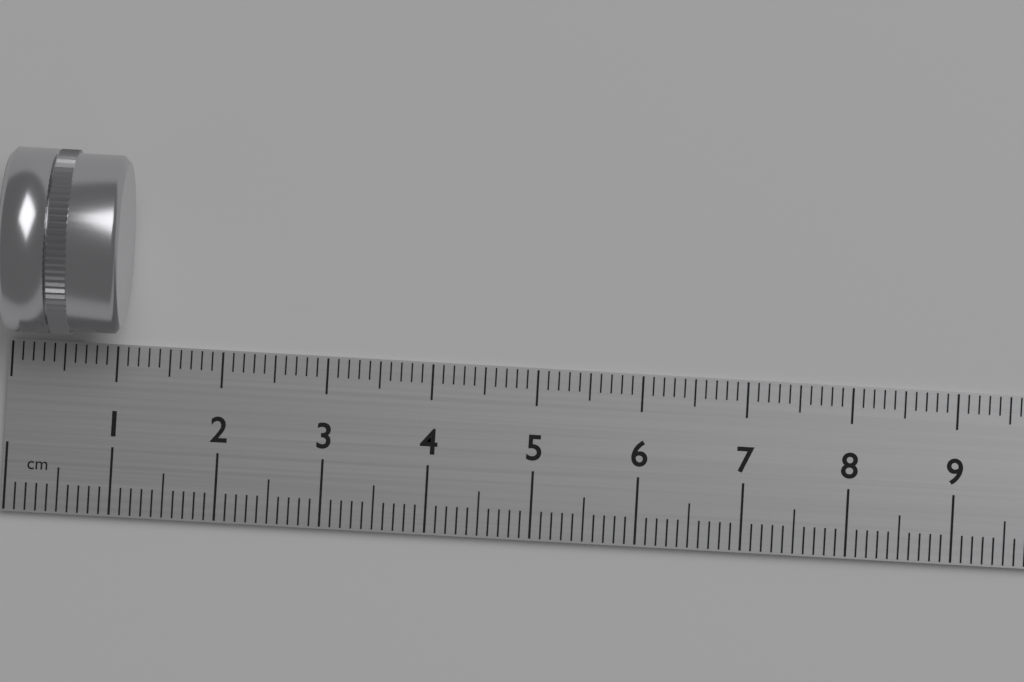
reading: 1.1 cm
